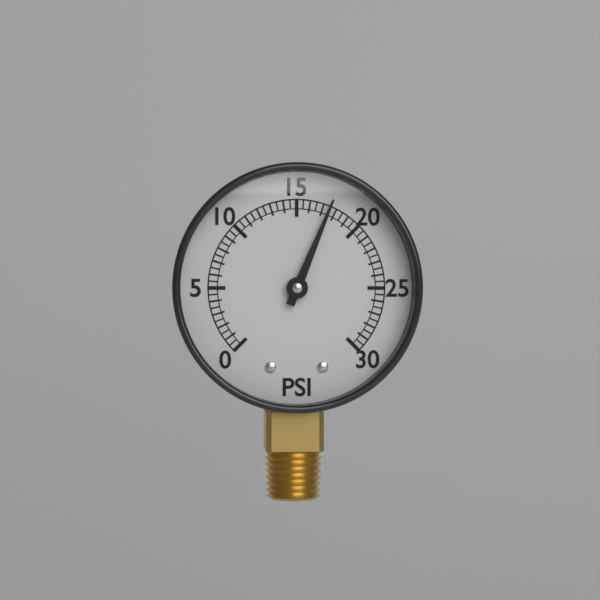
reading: 17.5 psi
